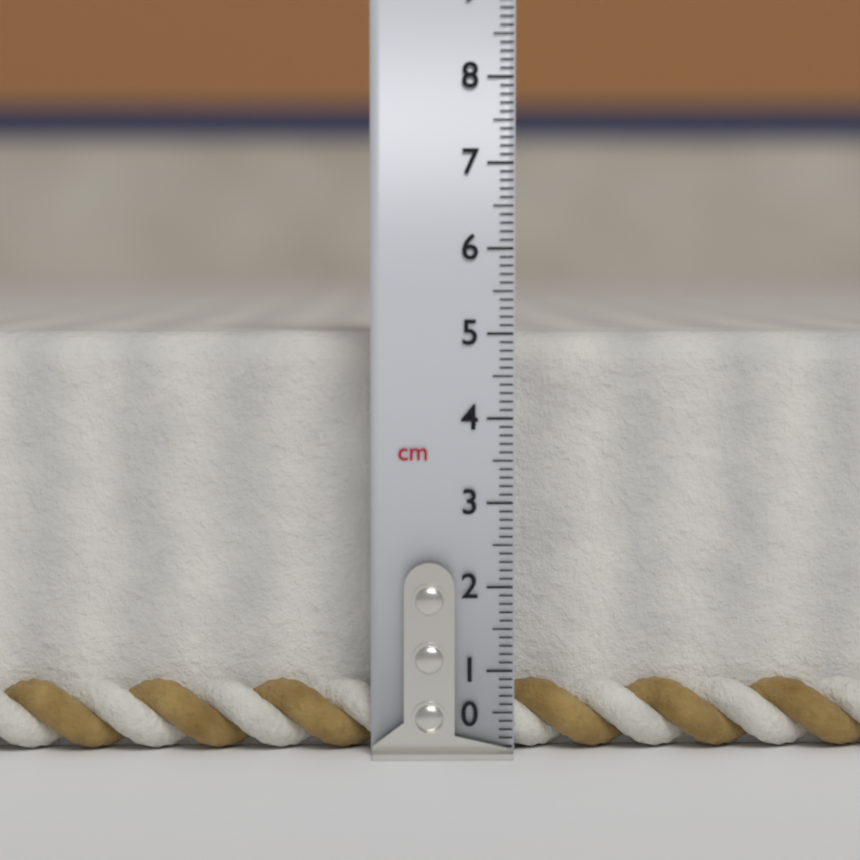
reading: 5.0 cm
